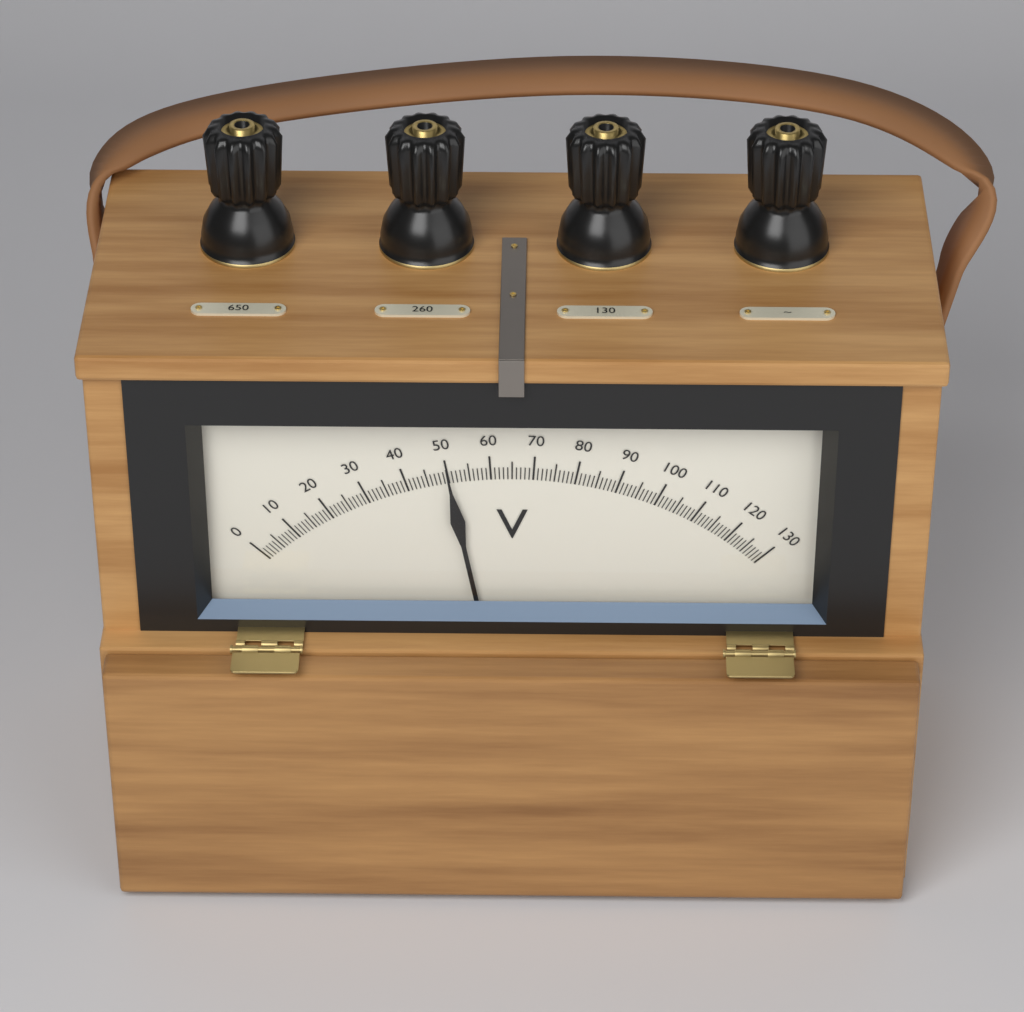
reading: 50 V
